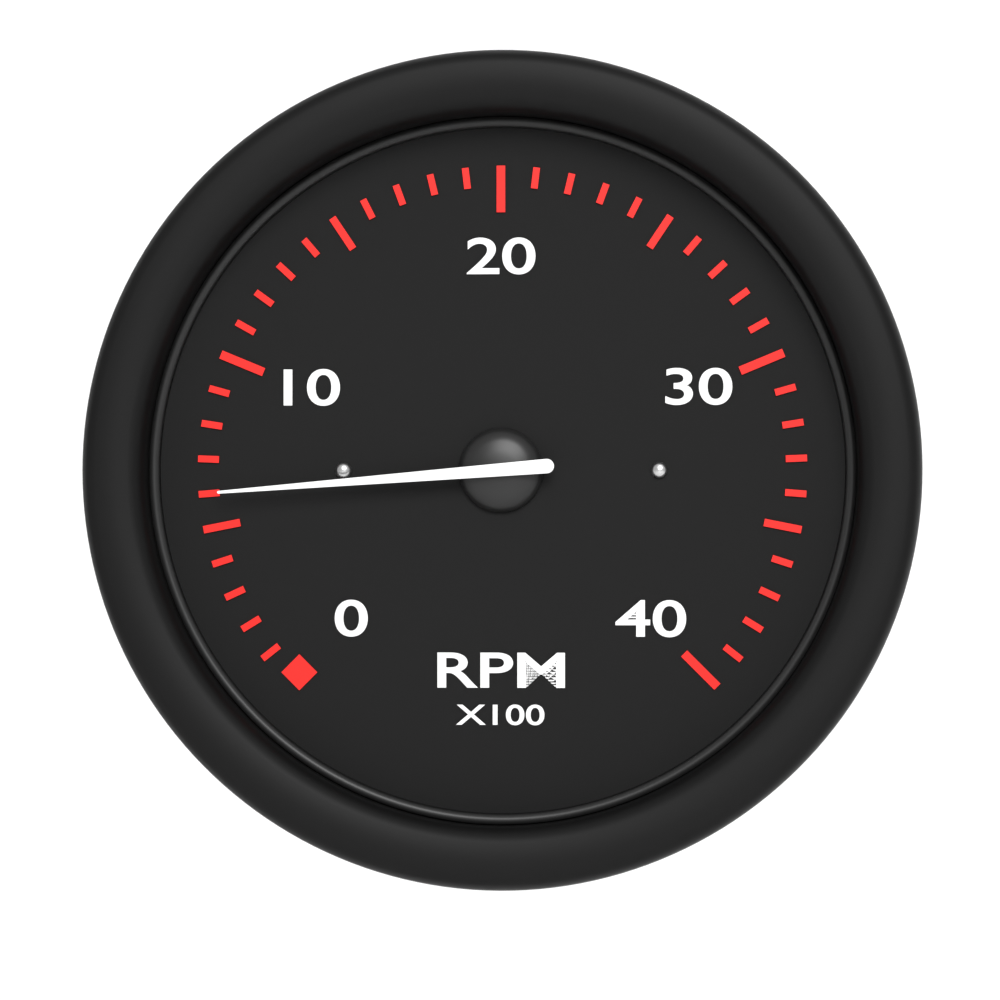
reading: 6 RPM x100
